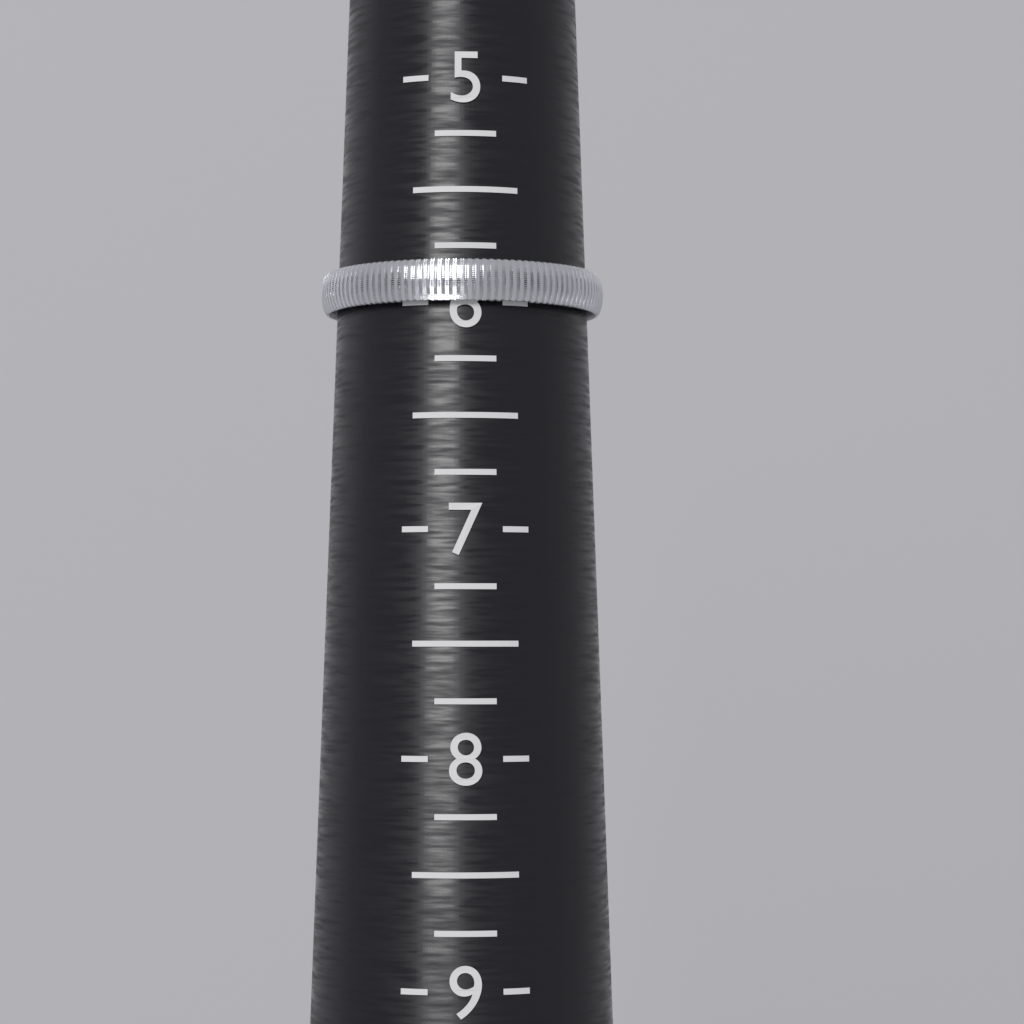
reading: 6.00 (no unit)
